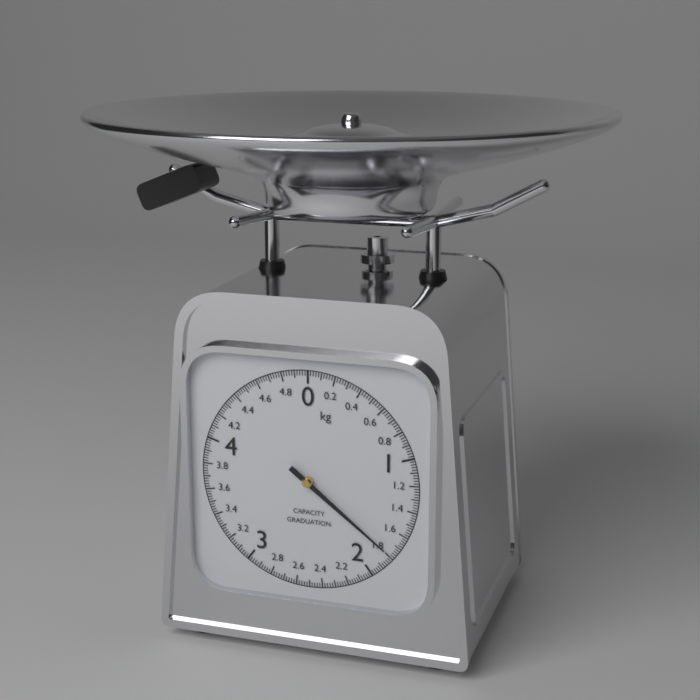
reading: 1.78 kg
